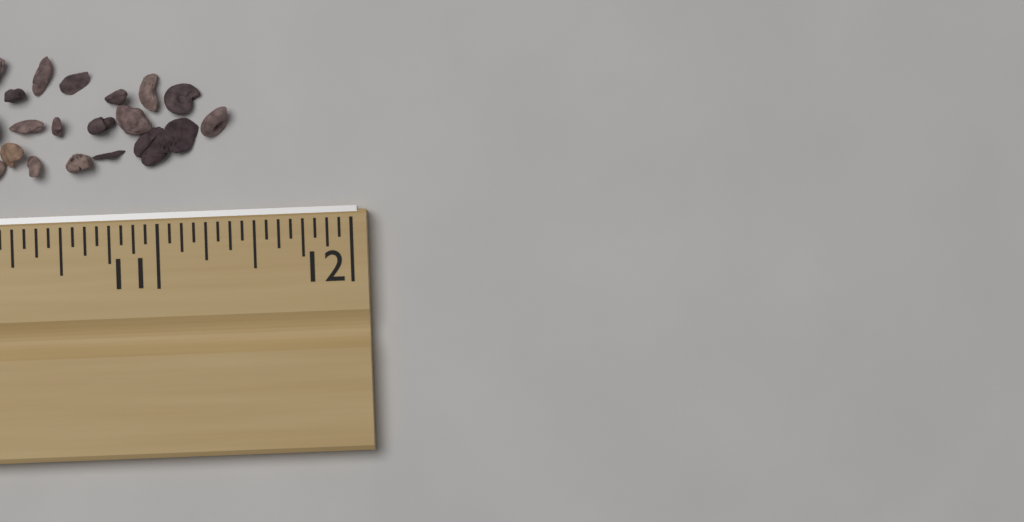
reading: 11.3750 in
